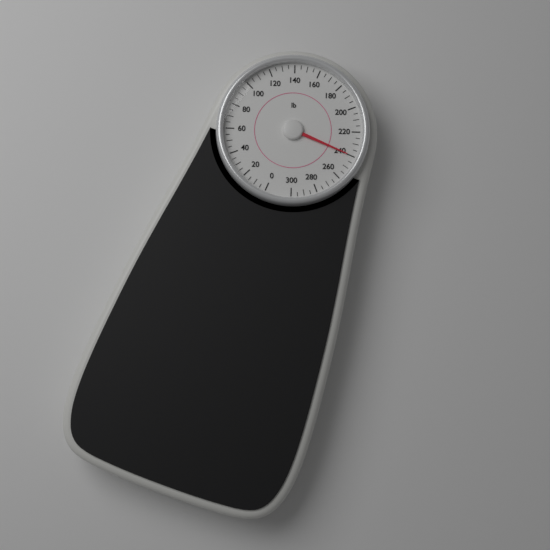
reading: 240 lb
